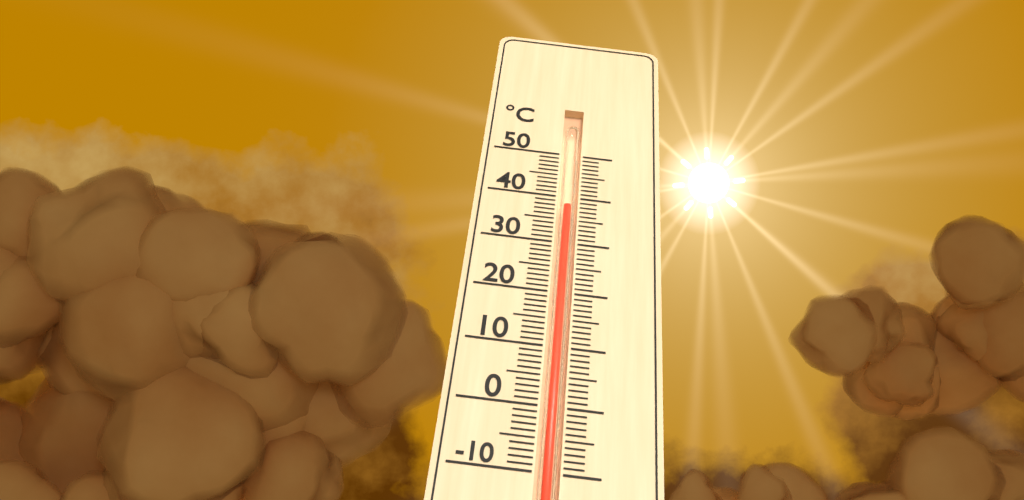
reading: 38 °C
